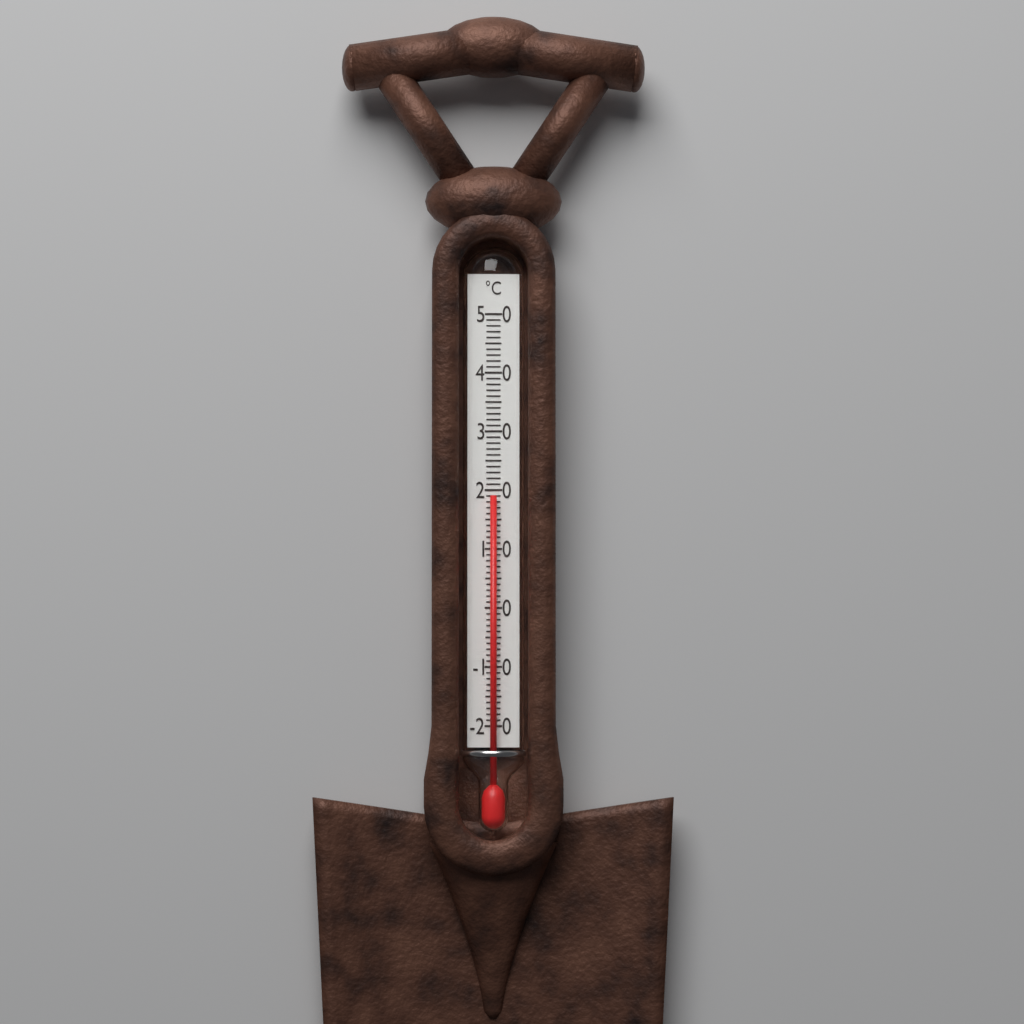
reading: 19 °C
